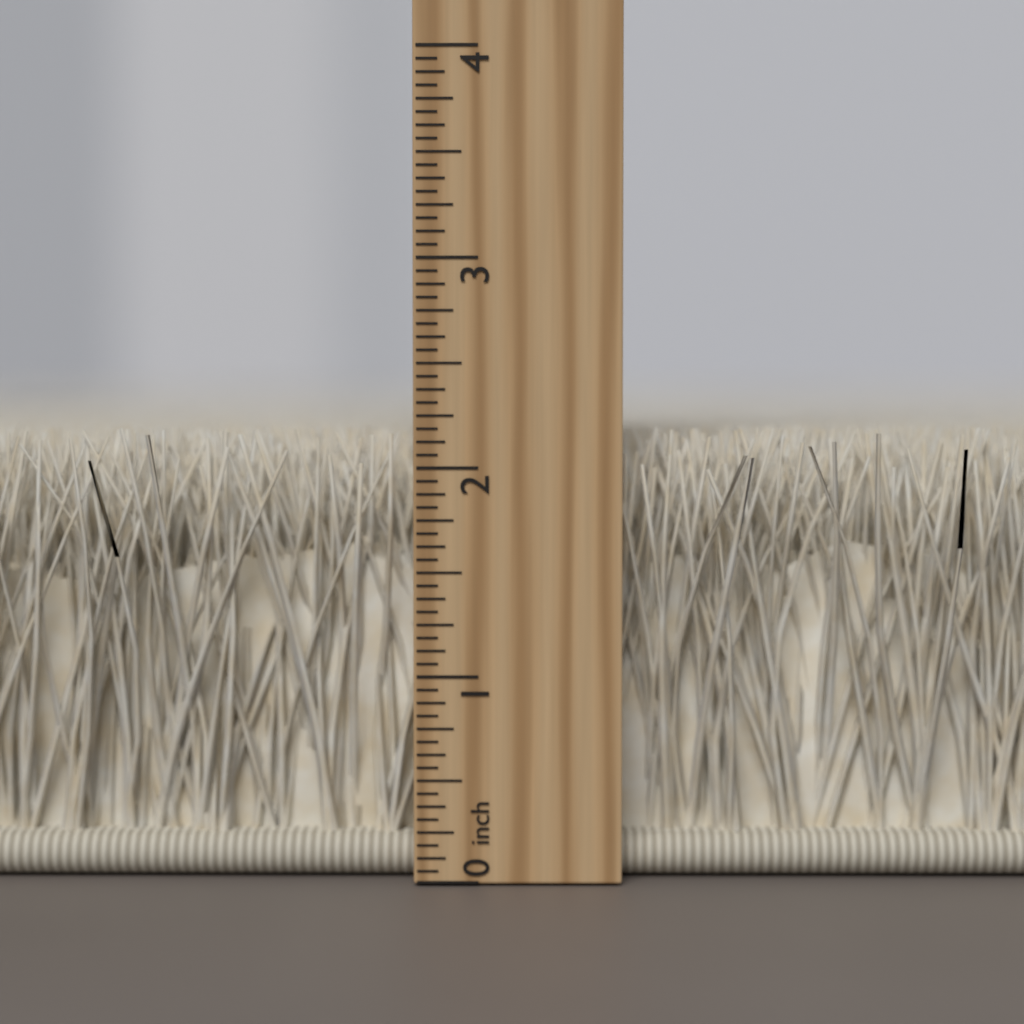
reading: 2.1875 inch
